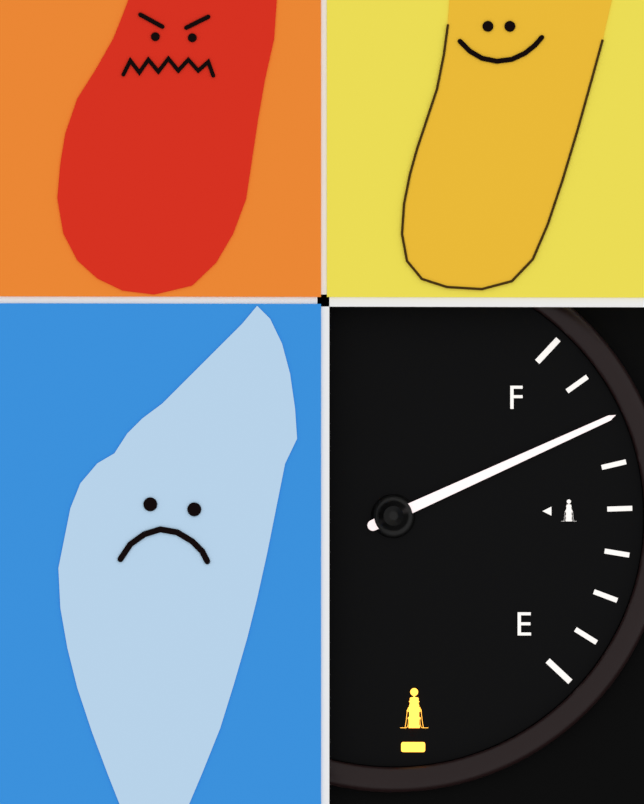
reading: 0.750 (no unit)
